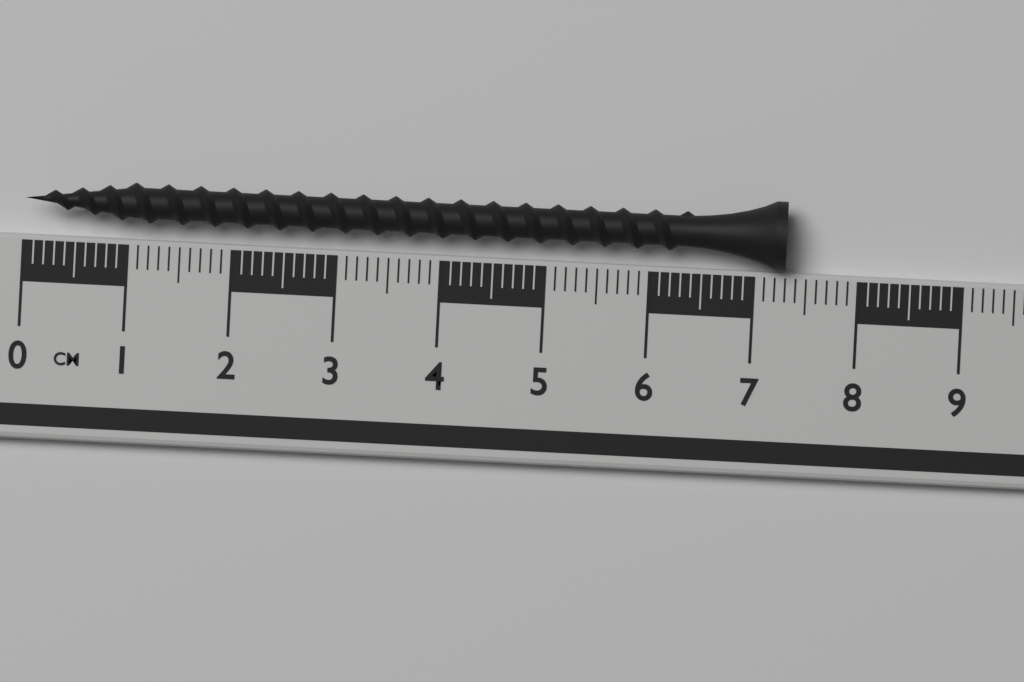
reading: 7.3 cm
